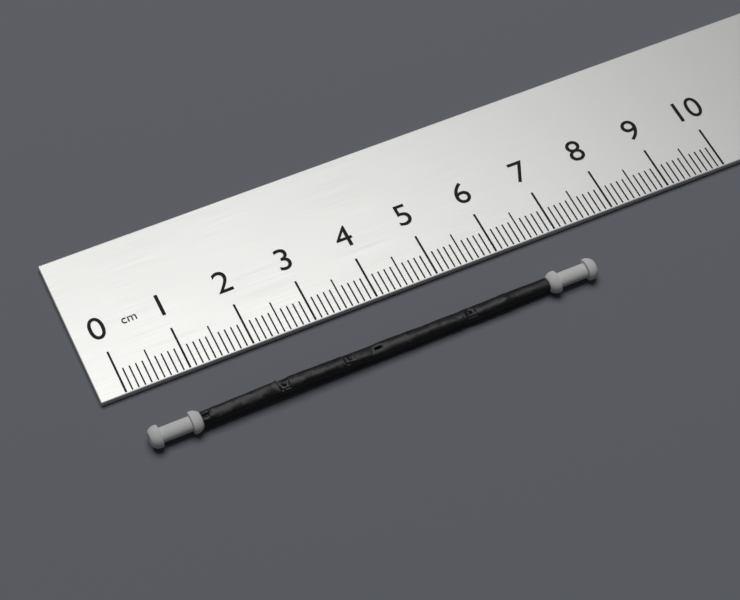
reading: 7.2 cm
